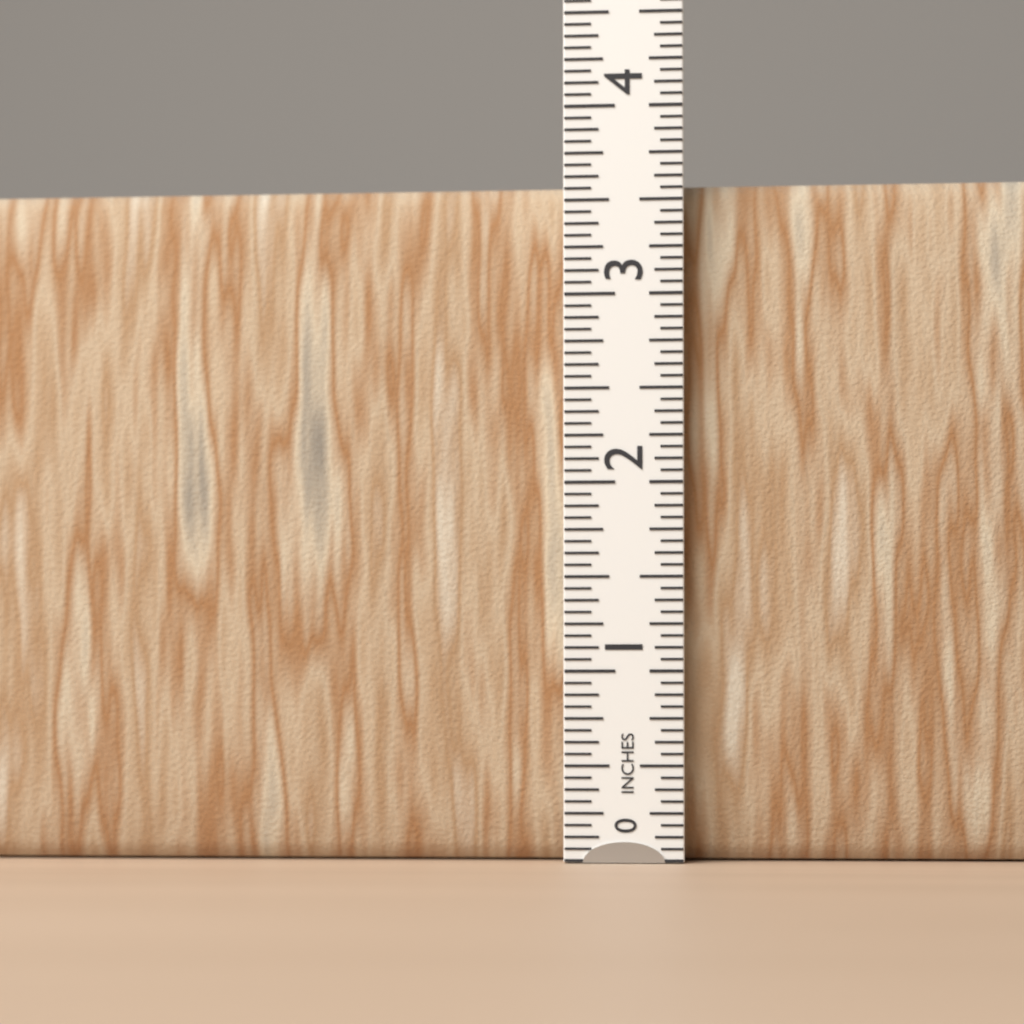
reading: 3.6250 in
